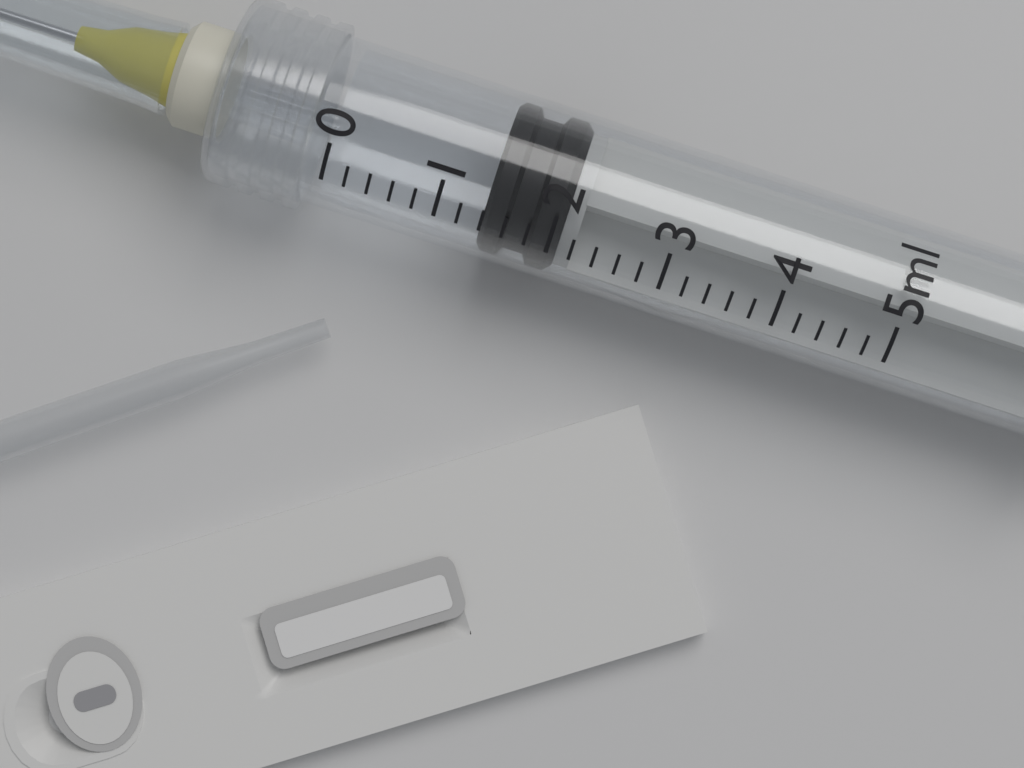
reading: 1.4 ml
